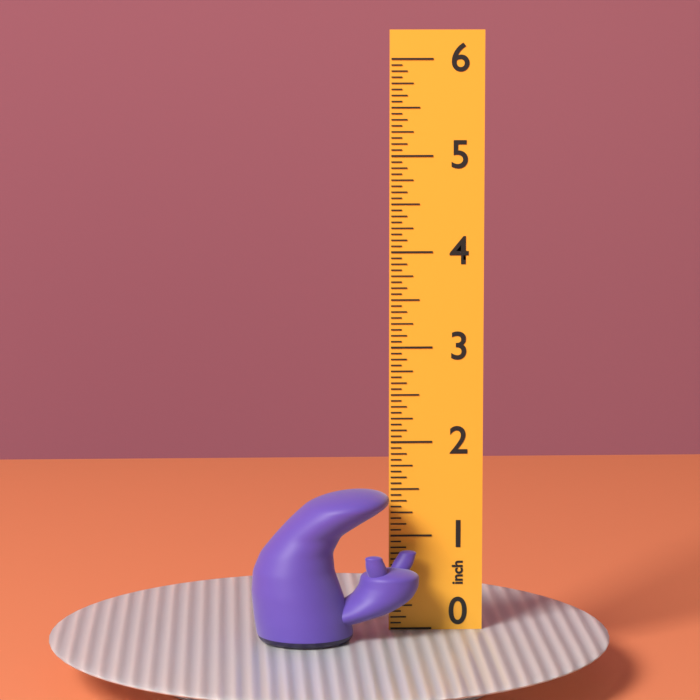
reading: 1.5625 inch
